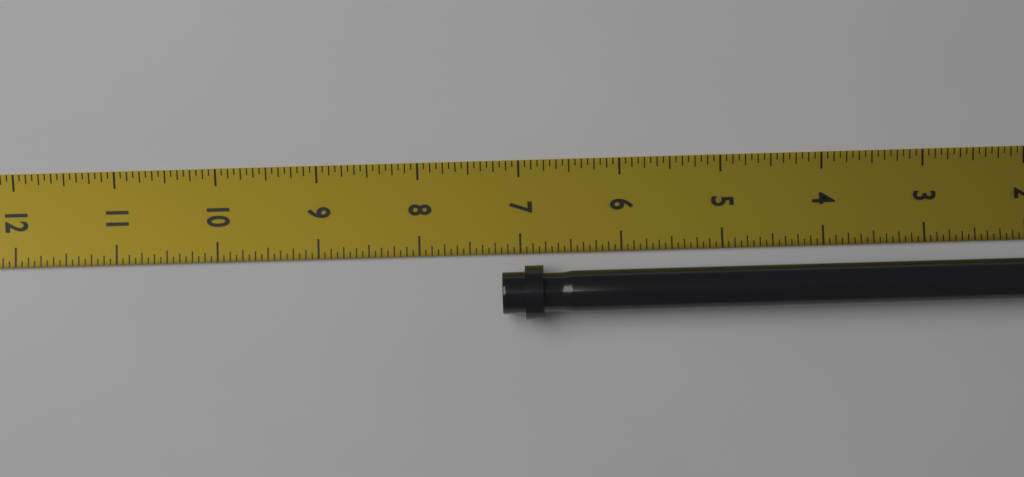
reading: 7.1875 in
